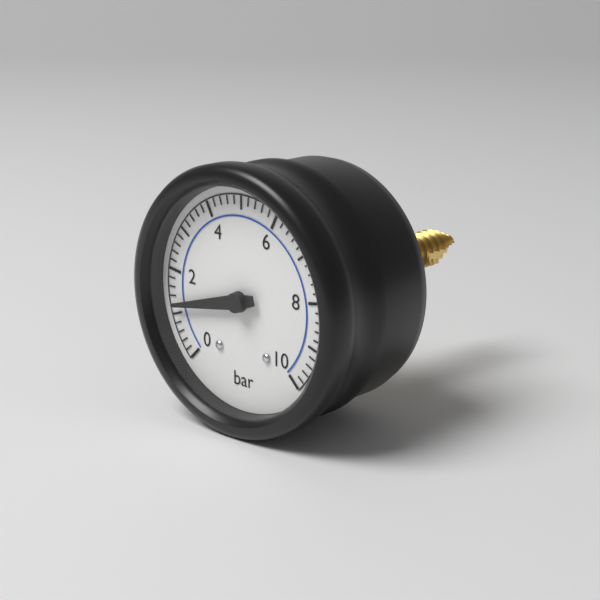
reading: 1.2 bar
